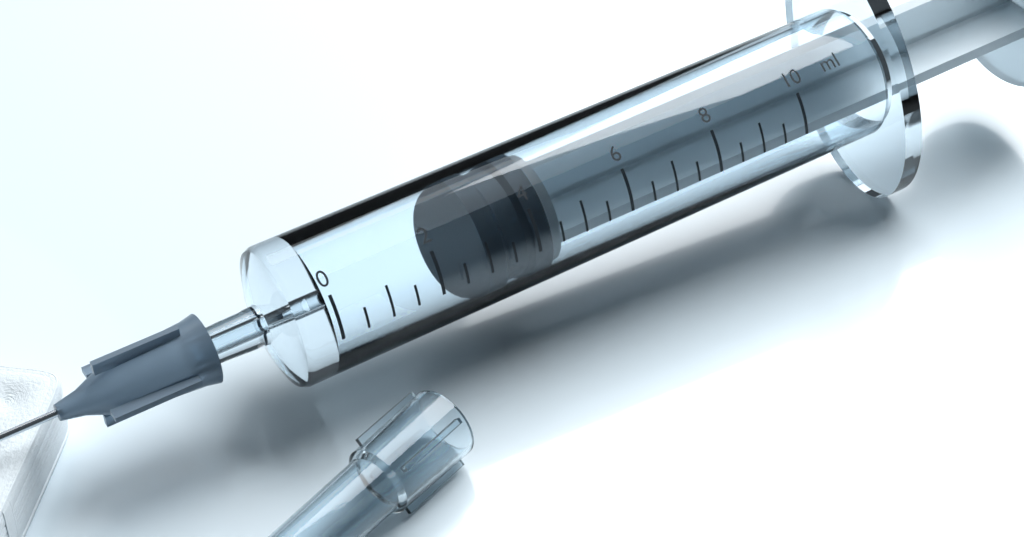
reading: 3.0 ml
